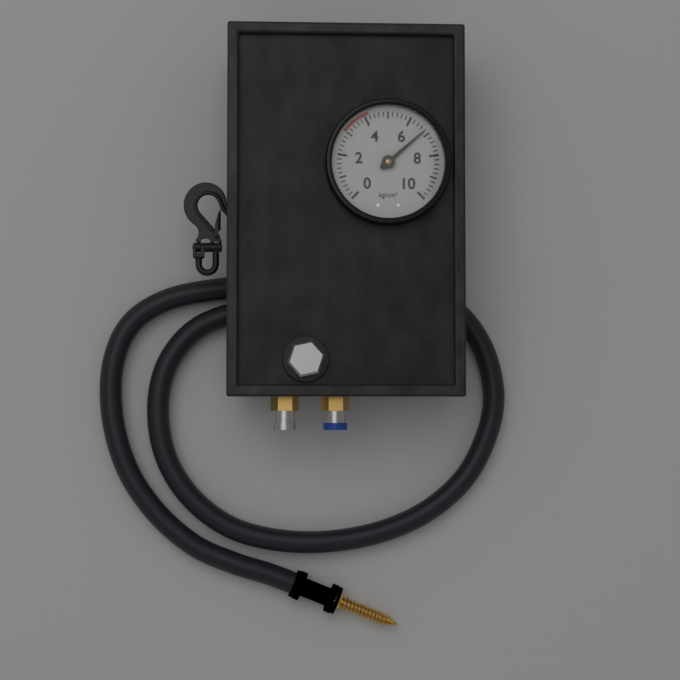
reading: 6.8 kg/cm²
